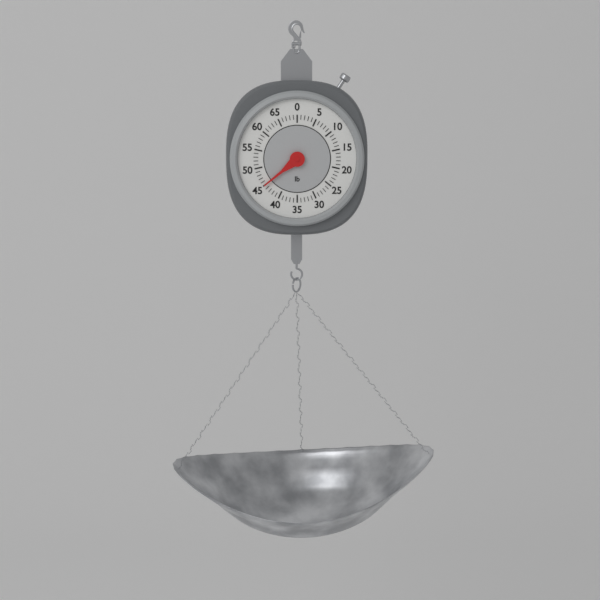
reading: 45 lb
